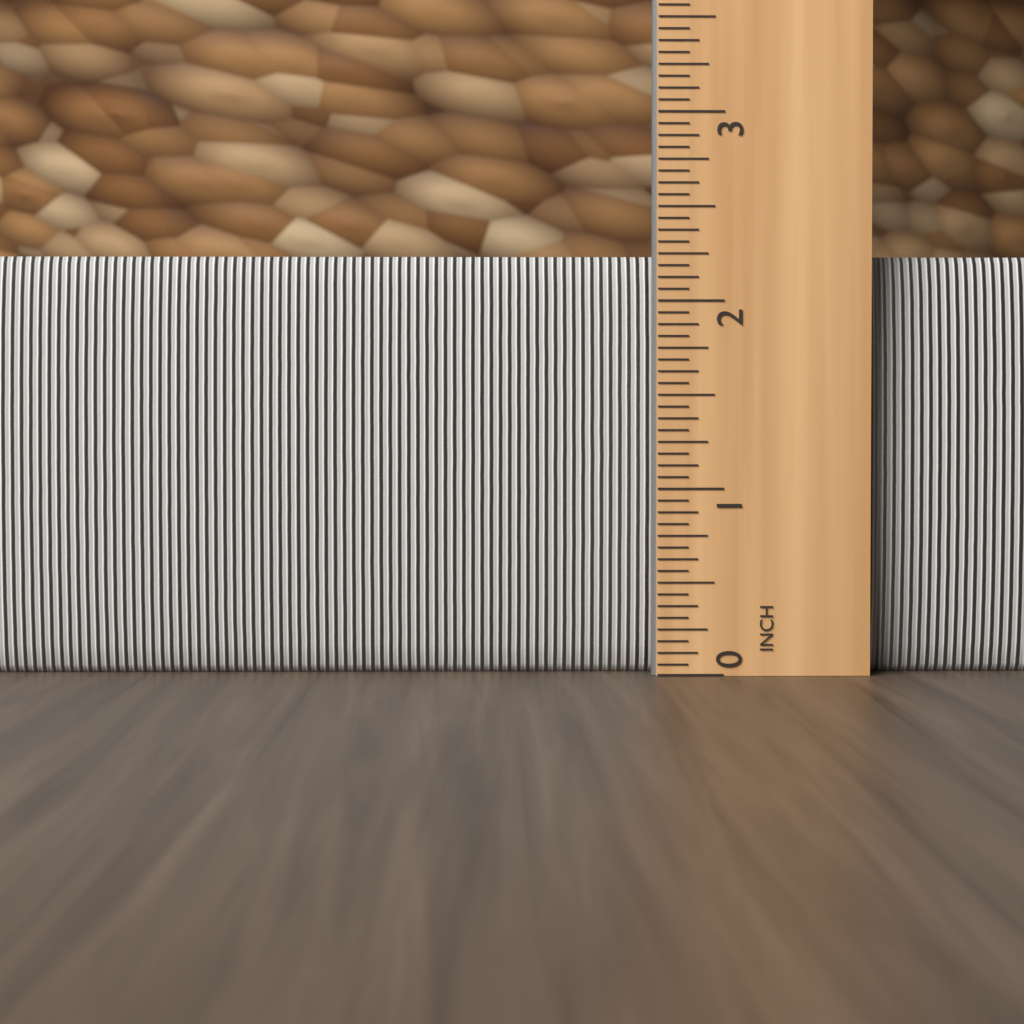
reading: 2.2500 in
